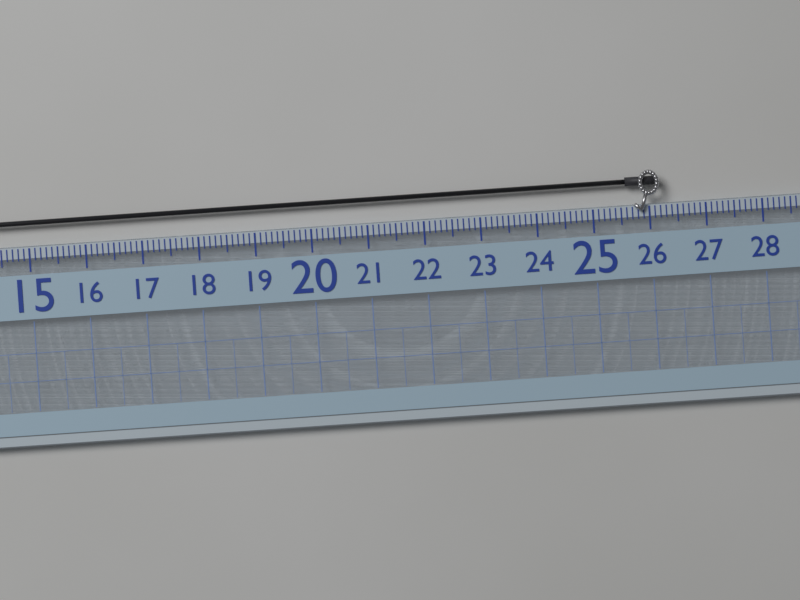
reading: 26.2 (no unit)
